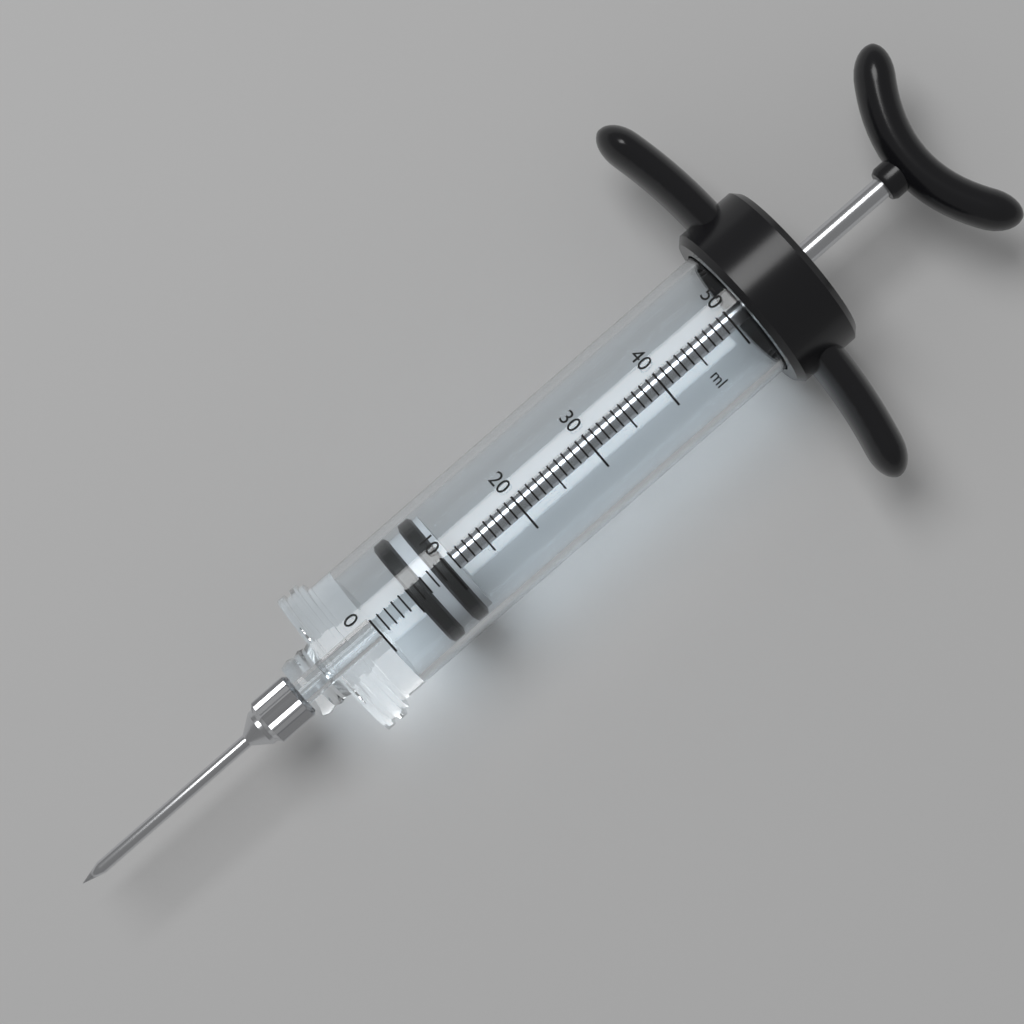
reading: 5 ml
